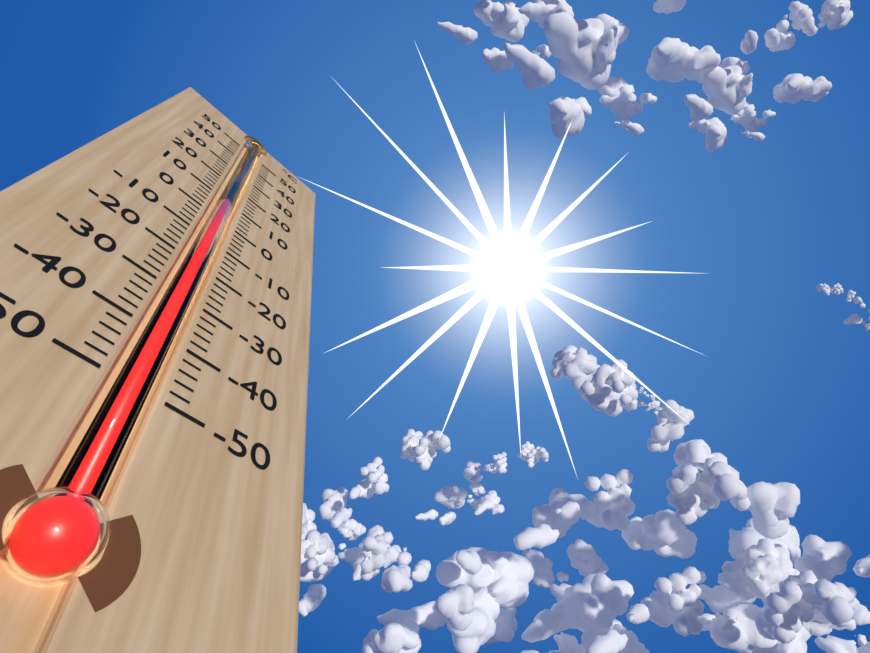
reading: 16 °C
